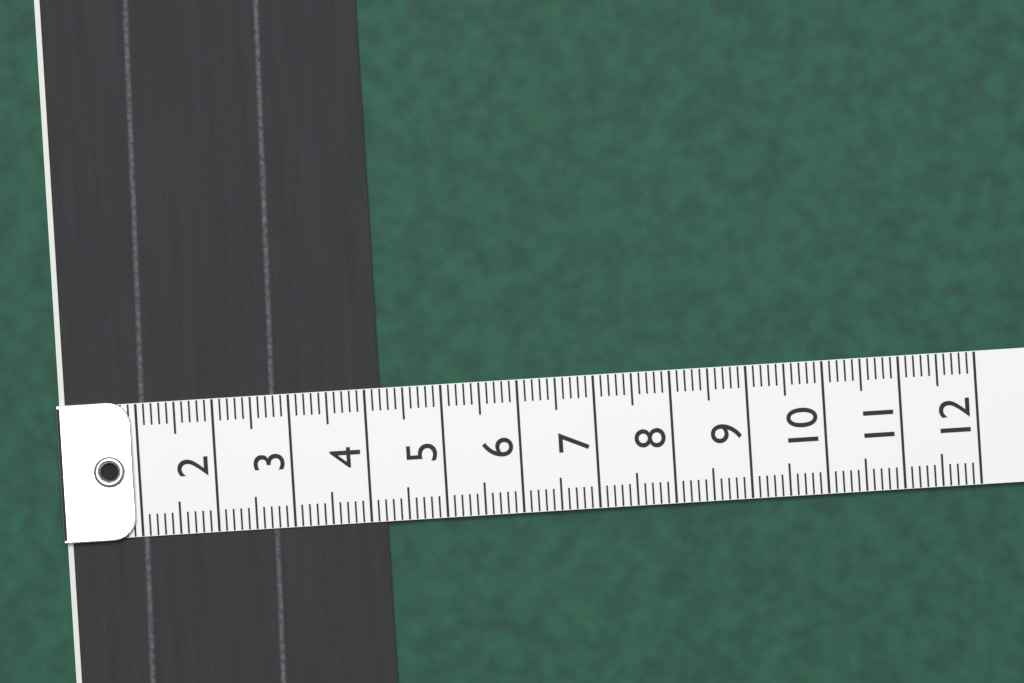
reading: 4.2 (no unit)
